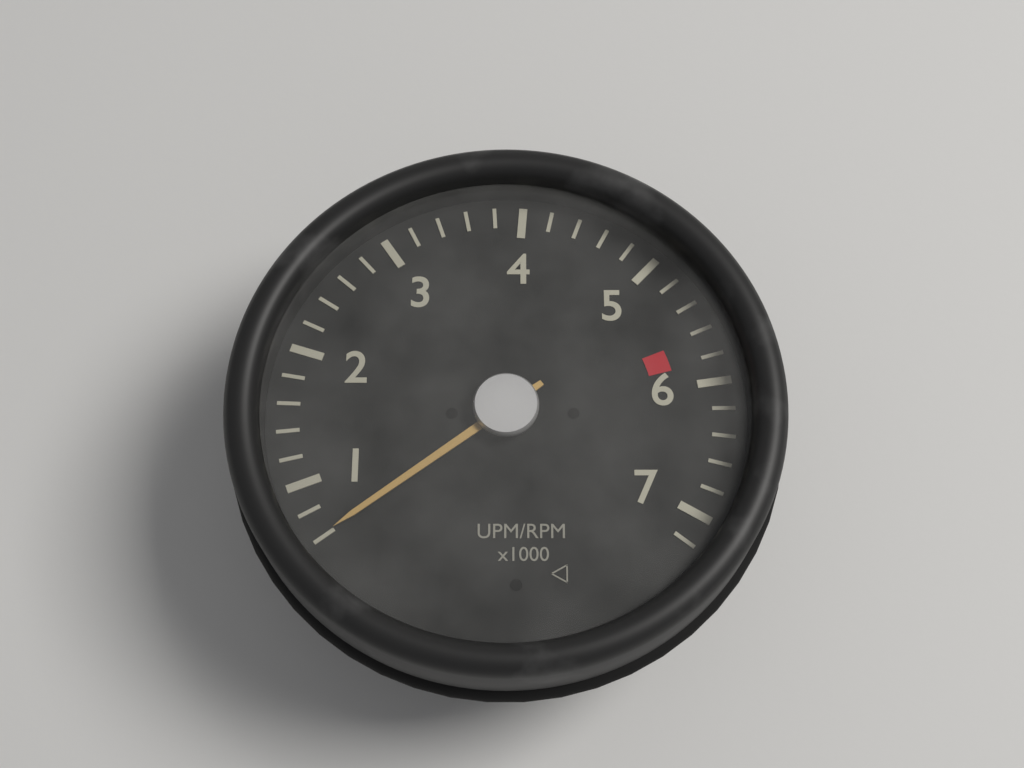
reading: 600 RPM
